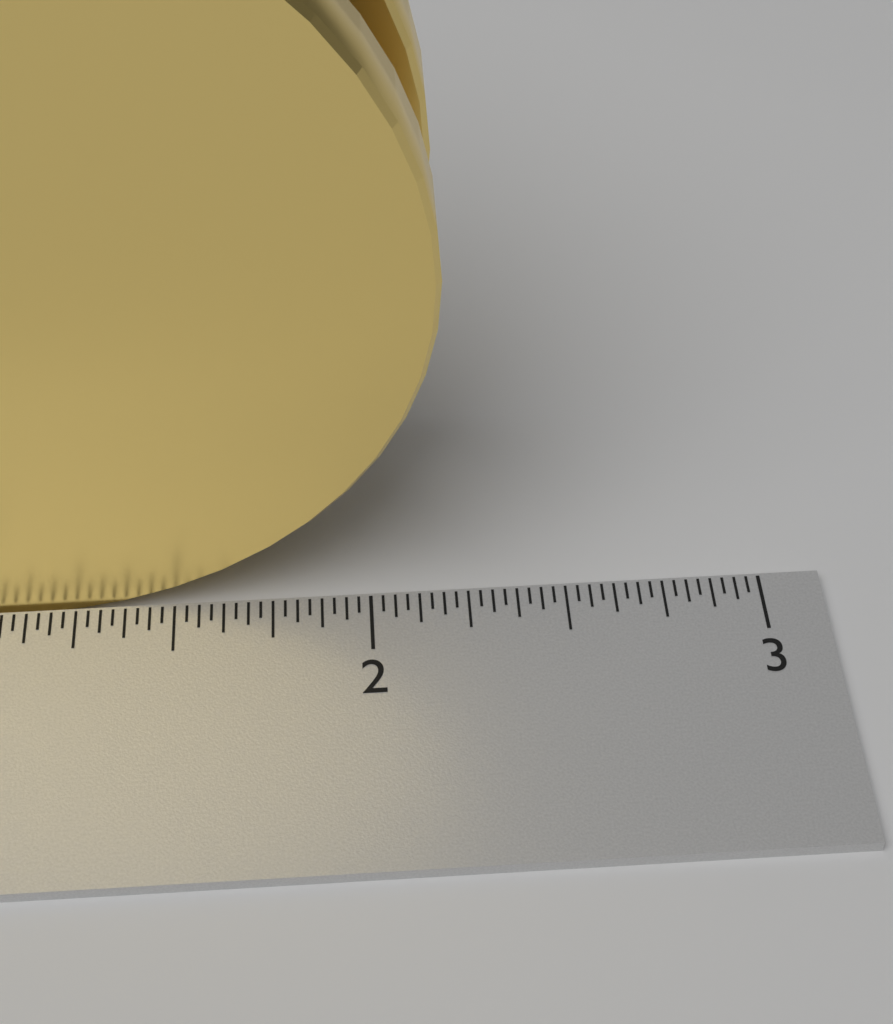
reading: 2.18750 inch
